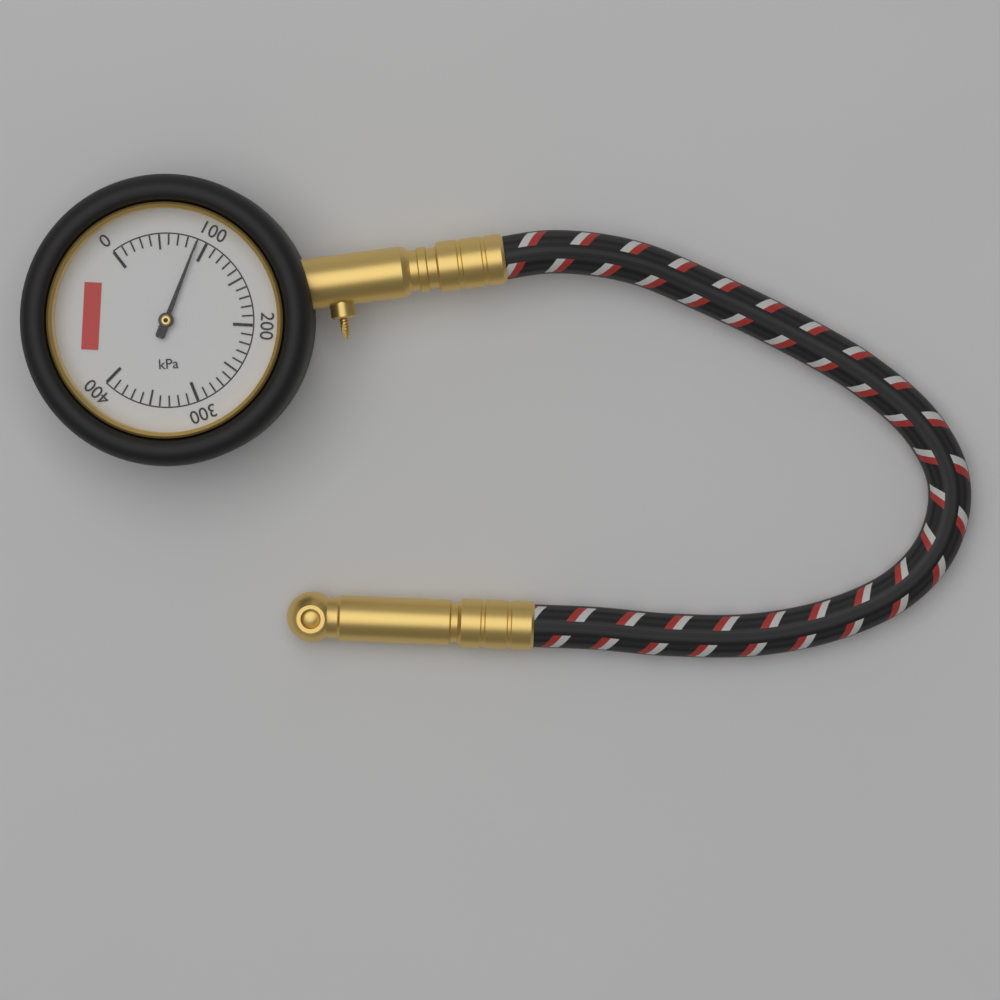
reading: 90 kPa
